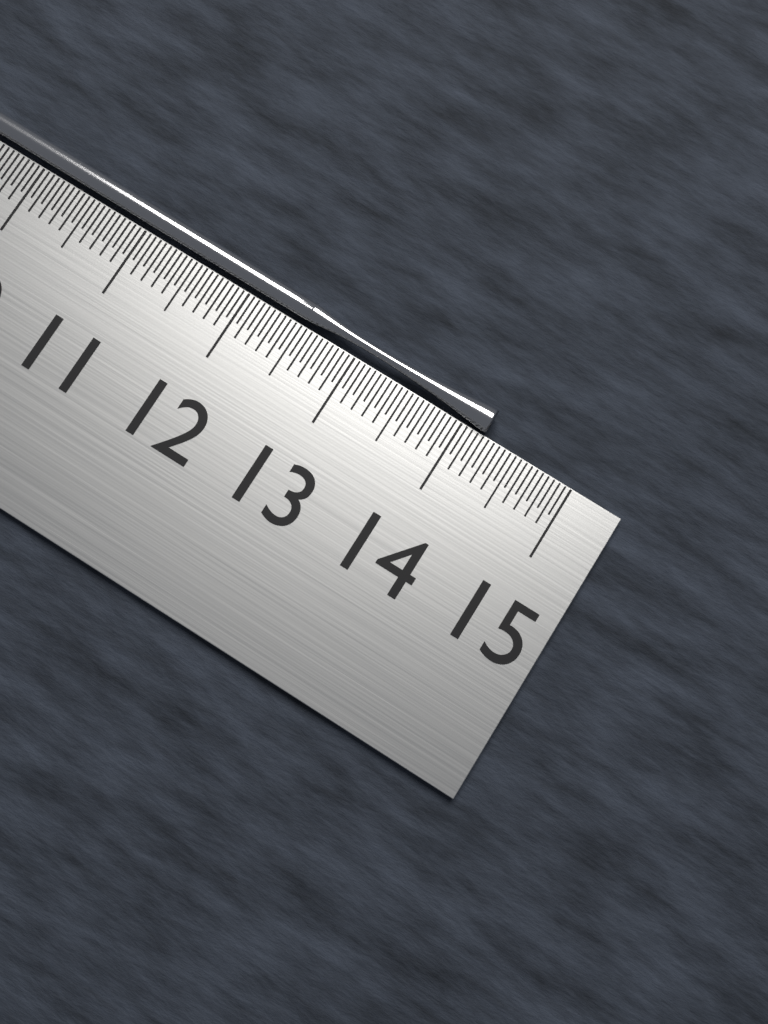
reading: 14.20 cm
